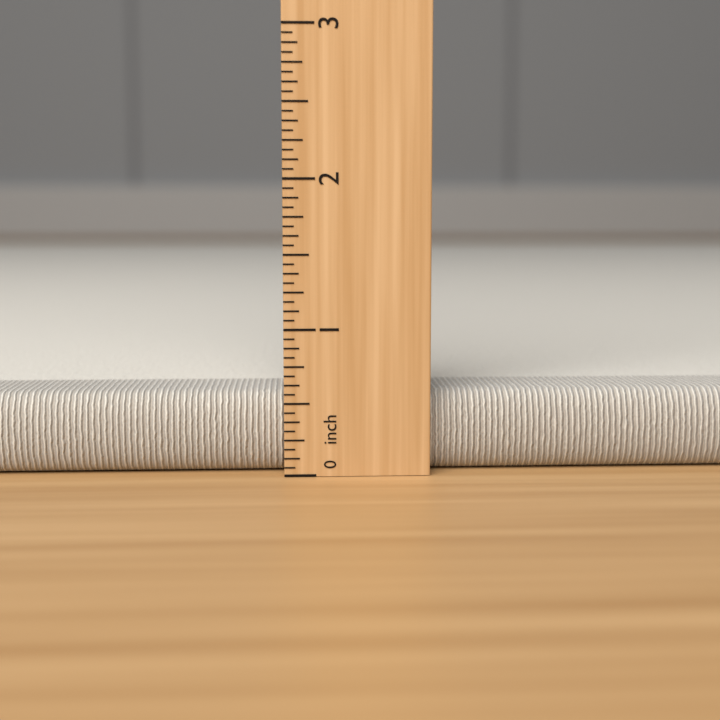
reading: 0.5625 inch
